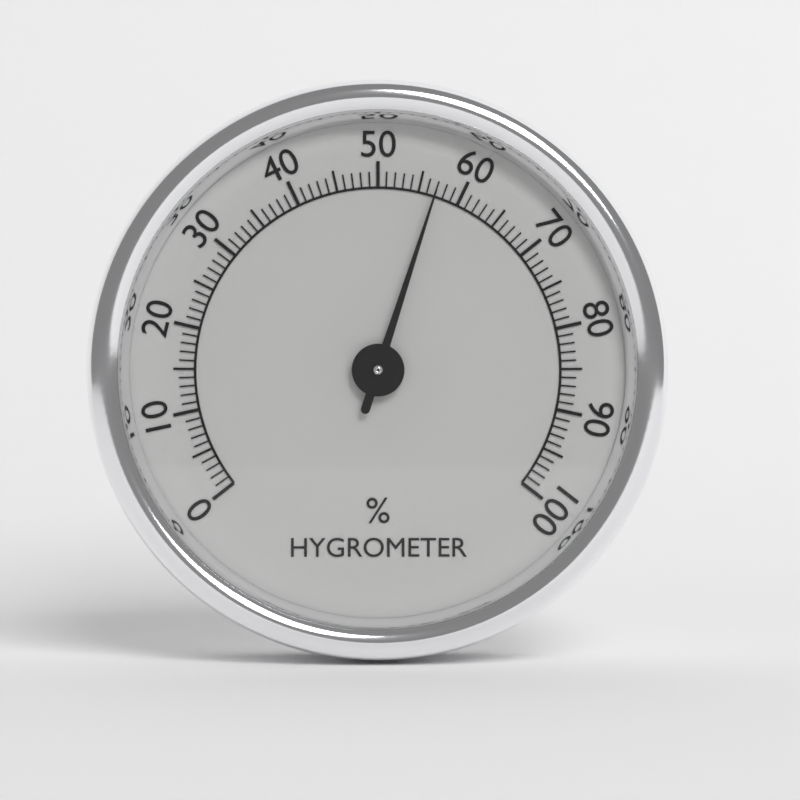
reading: 57 %
